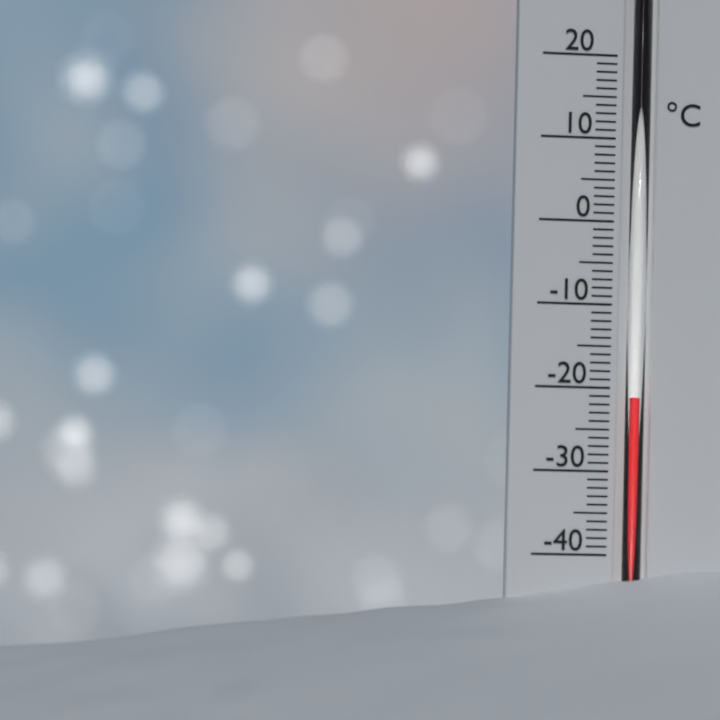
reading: -21 °C
